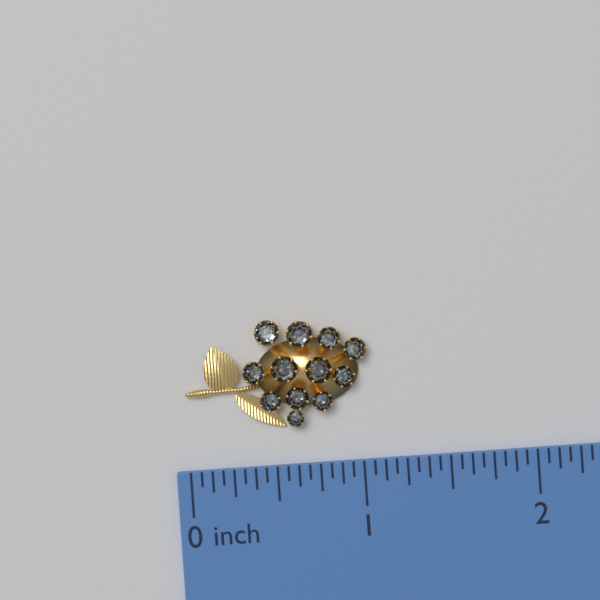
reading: 1.0625 inch
